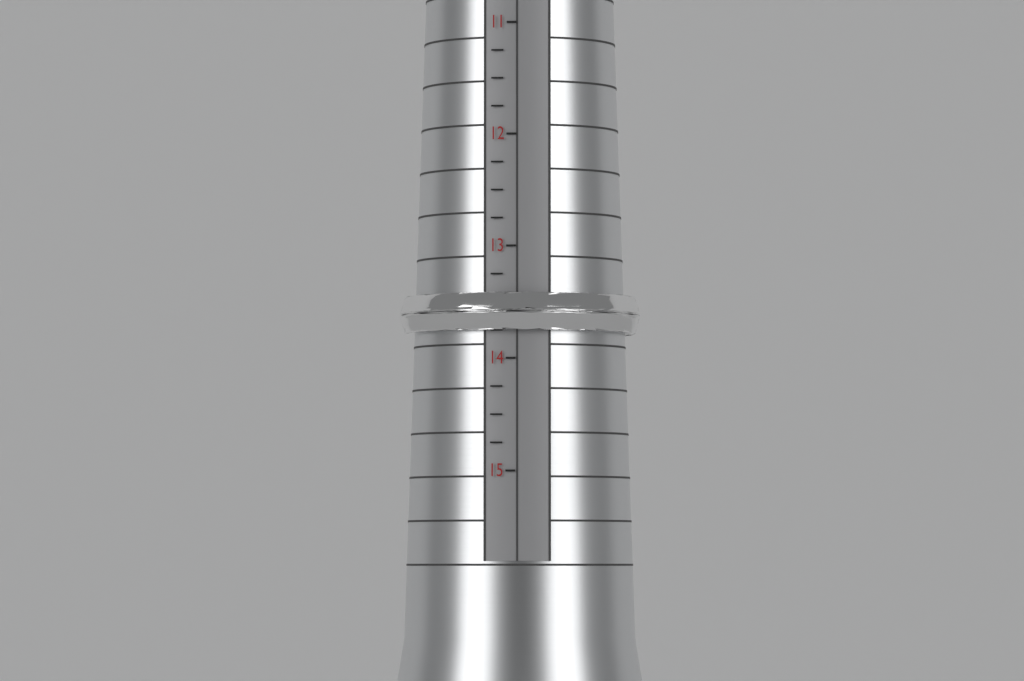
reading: 13.75 (no unit)
